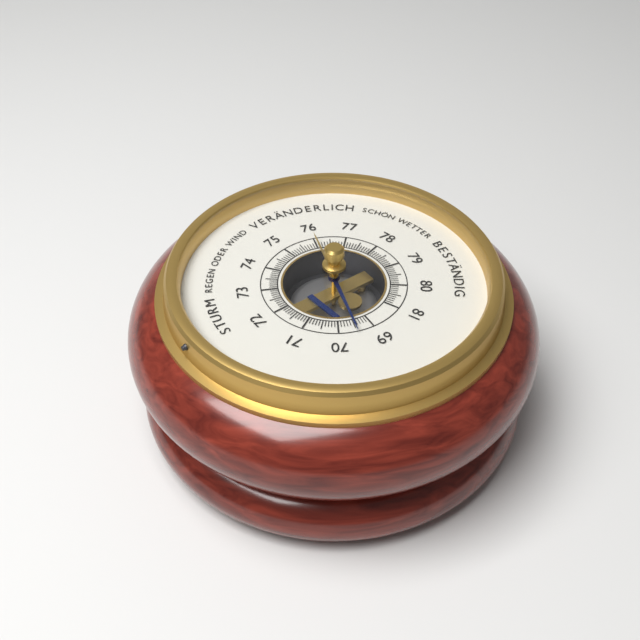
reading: 69.5 (no unit)
